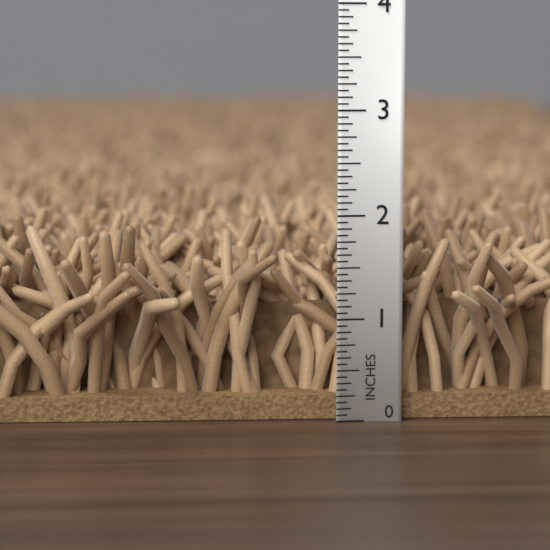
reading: 1.9375 in
